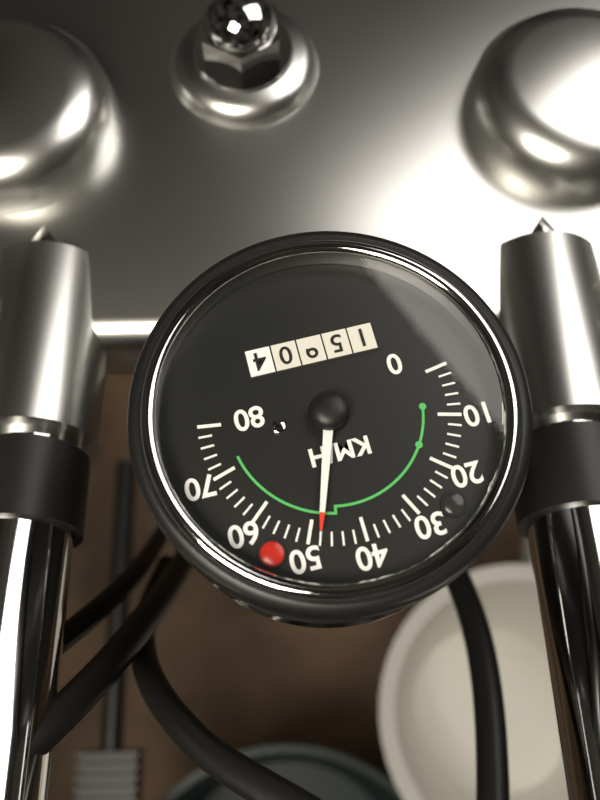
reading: 48 km/h
